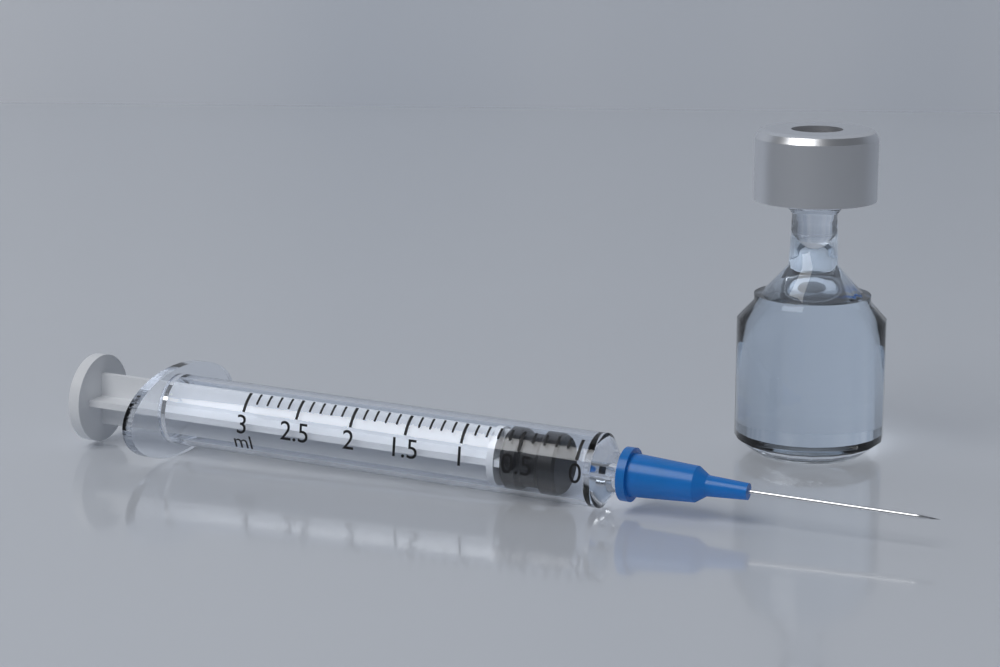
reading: 0.2 ml
